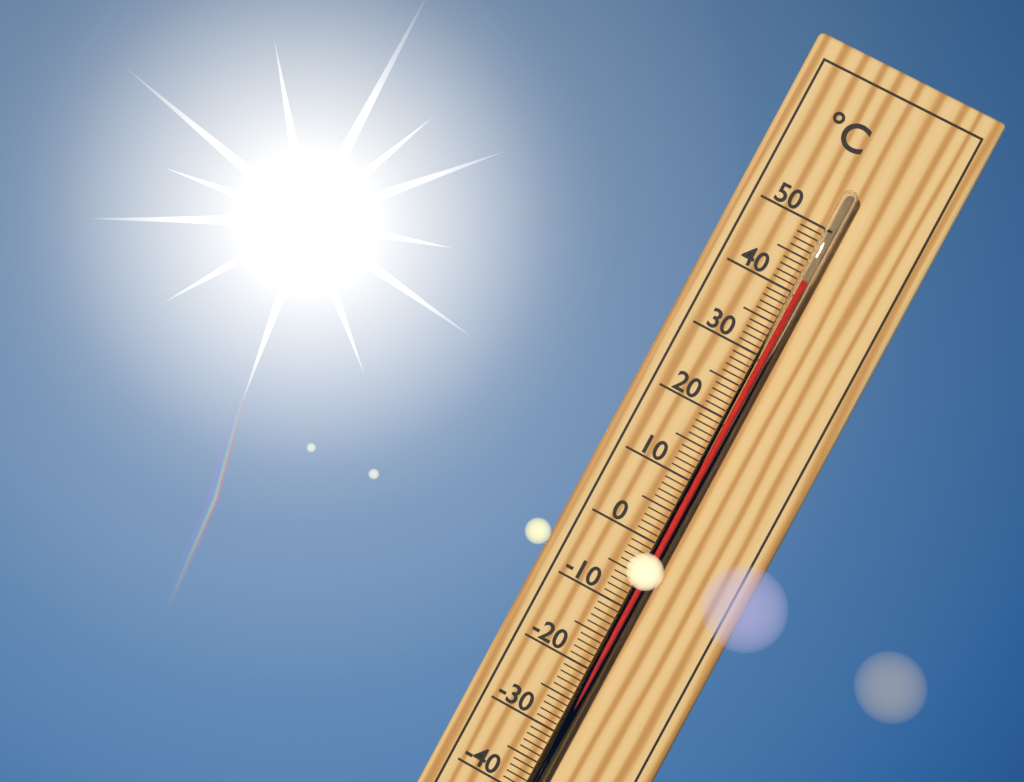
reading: 42 °C
